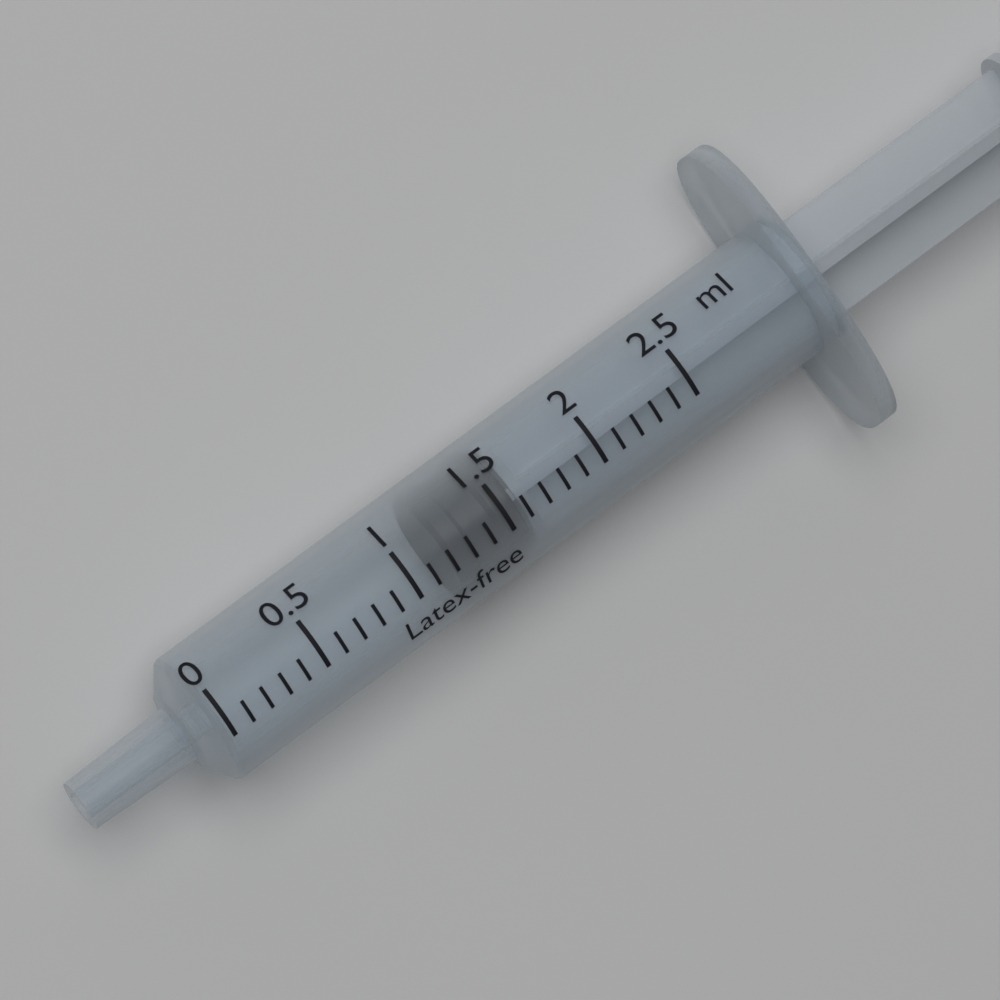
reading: 1.2 ml
